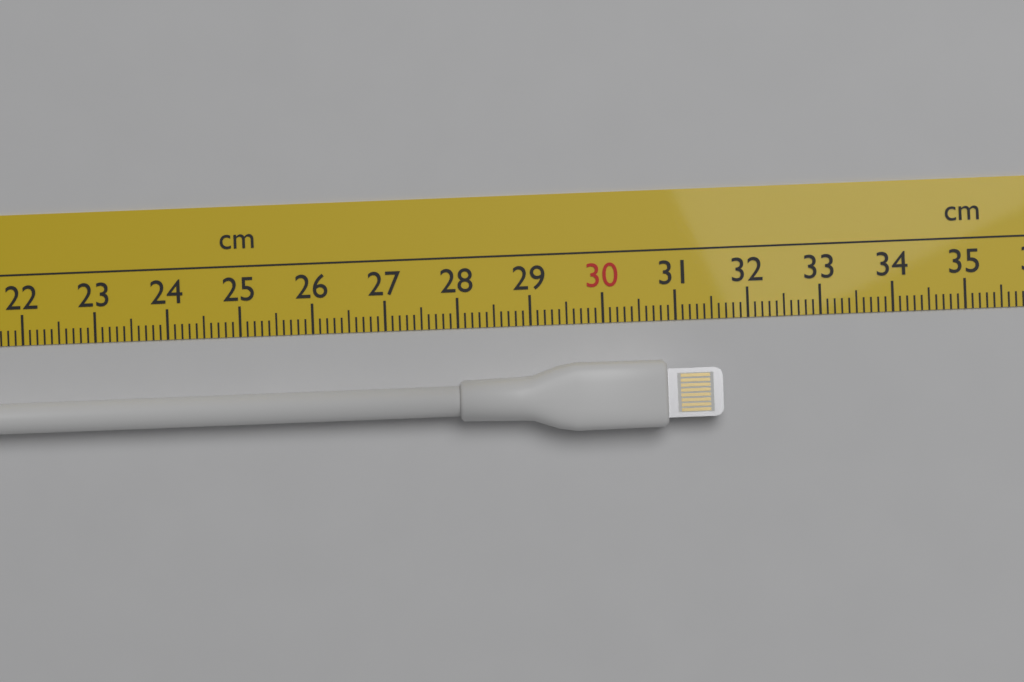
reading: 31.6 cm
